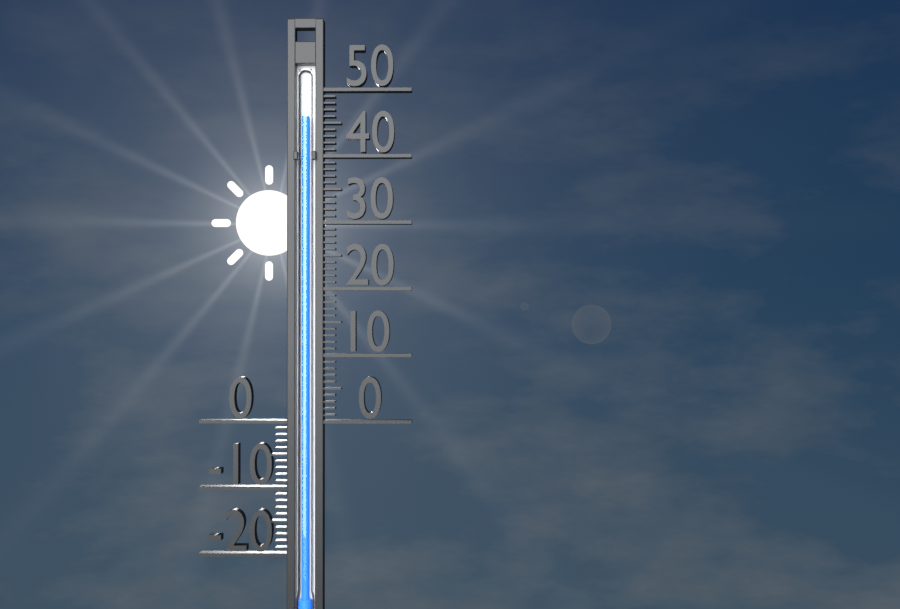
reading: 46 (no unit)
